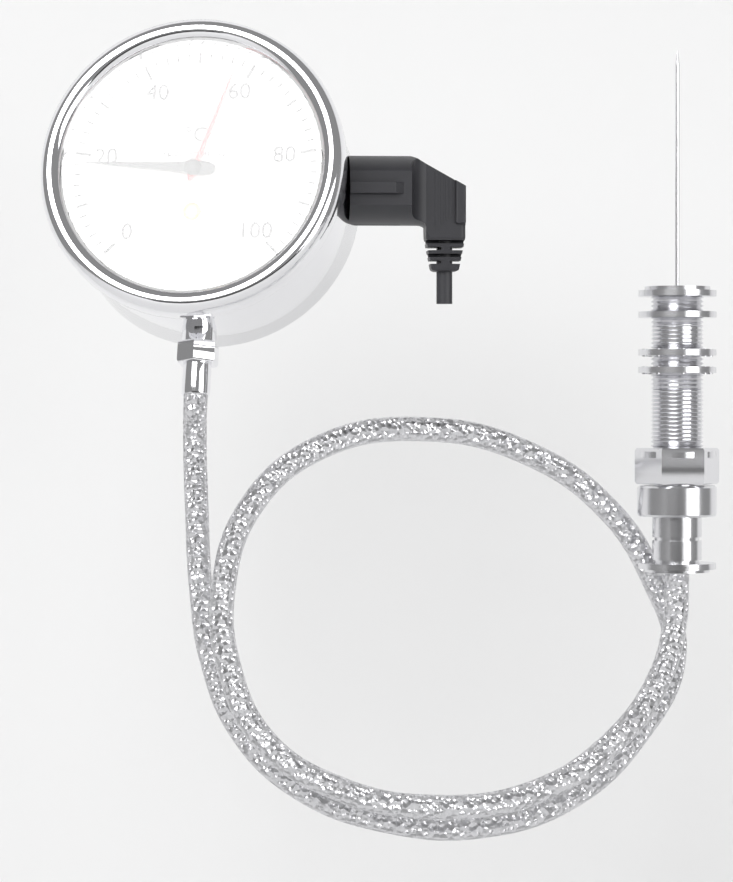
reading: 18 °C
